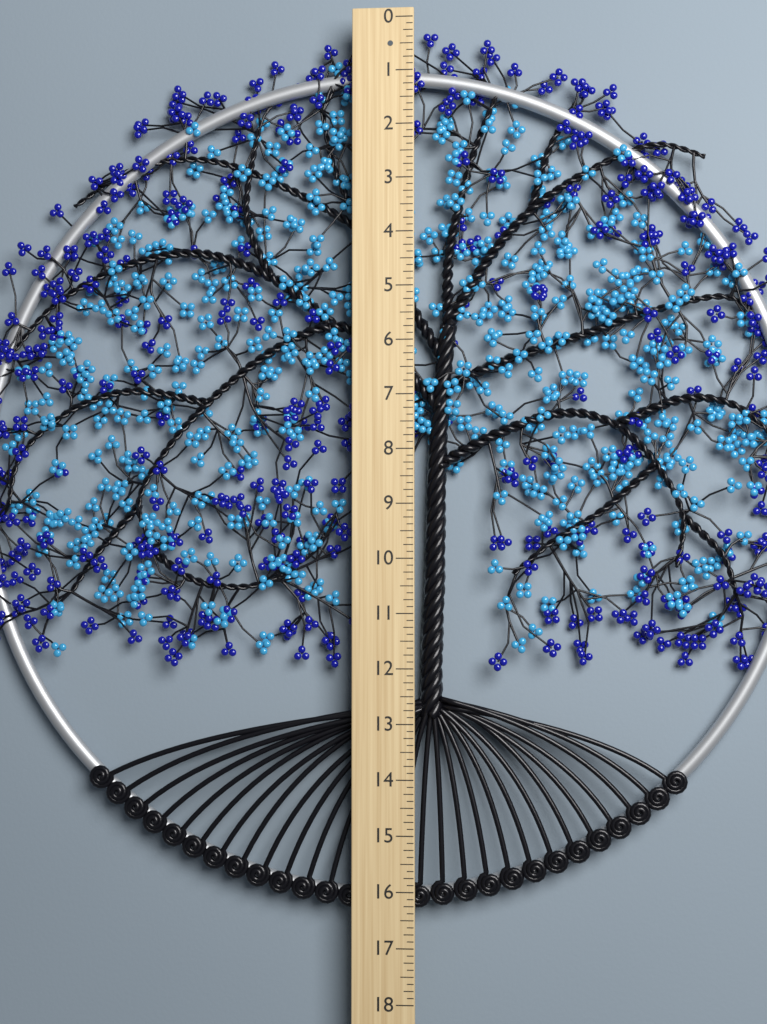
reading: 16.375 (no unit)
